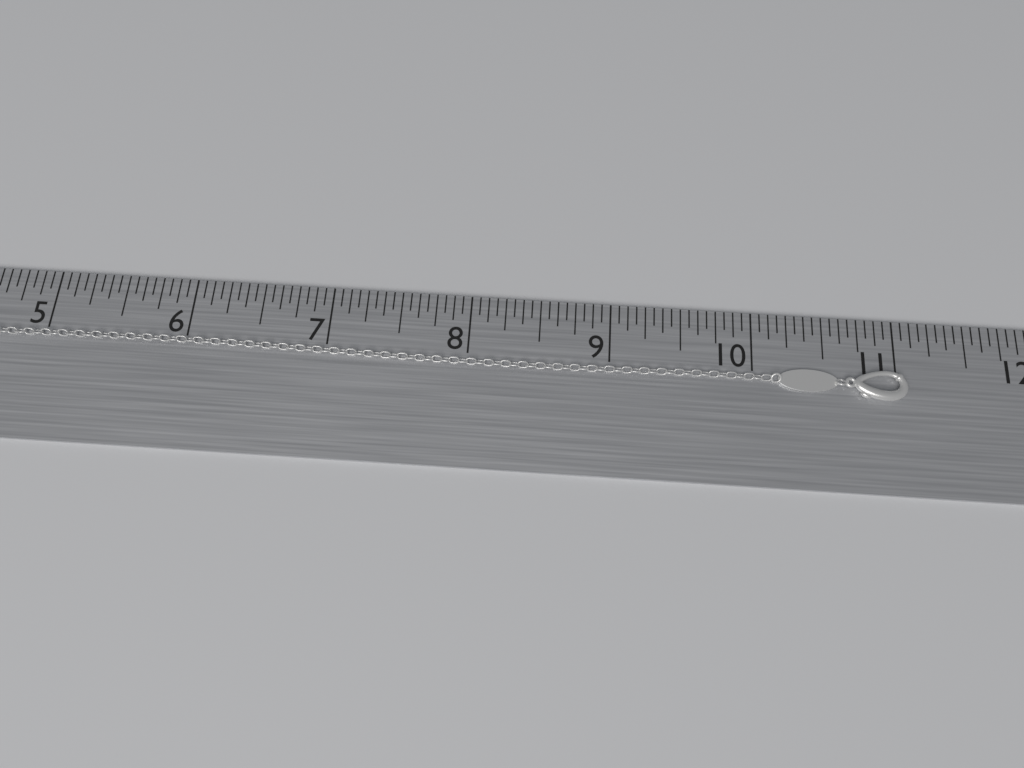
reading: 11.0625 in
